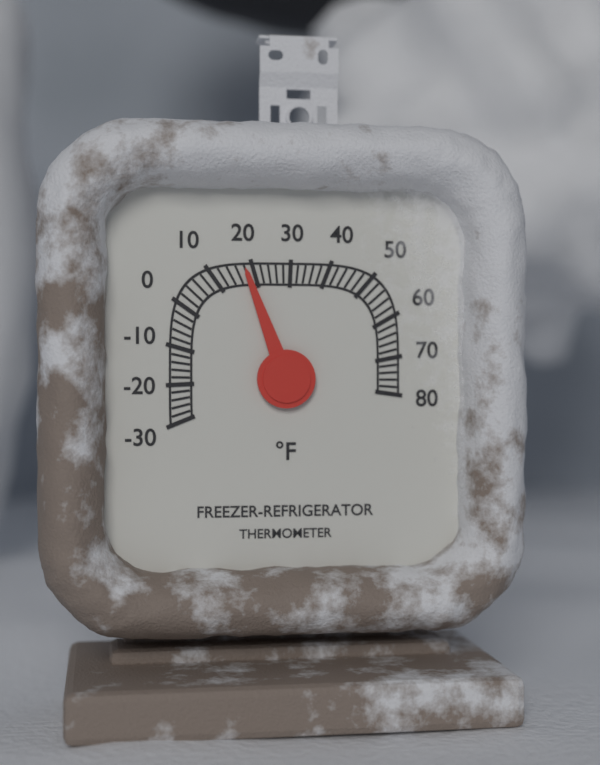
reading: 18 °F
